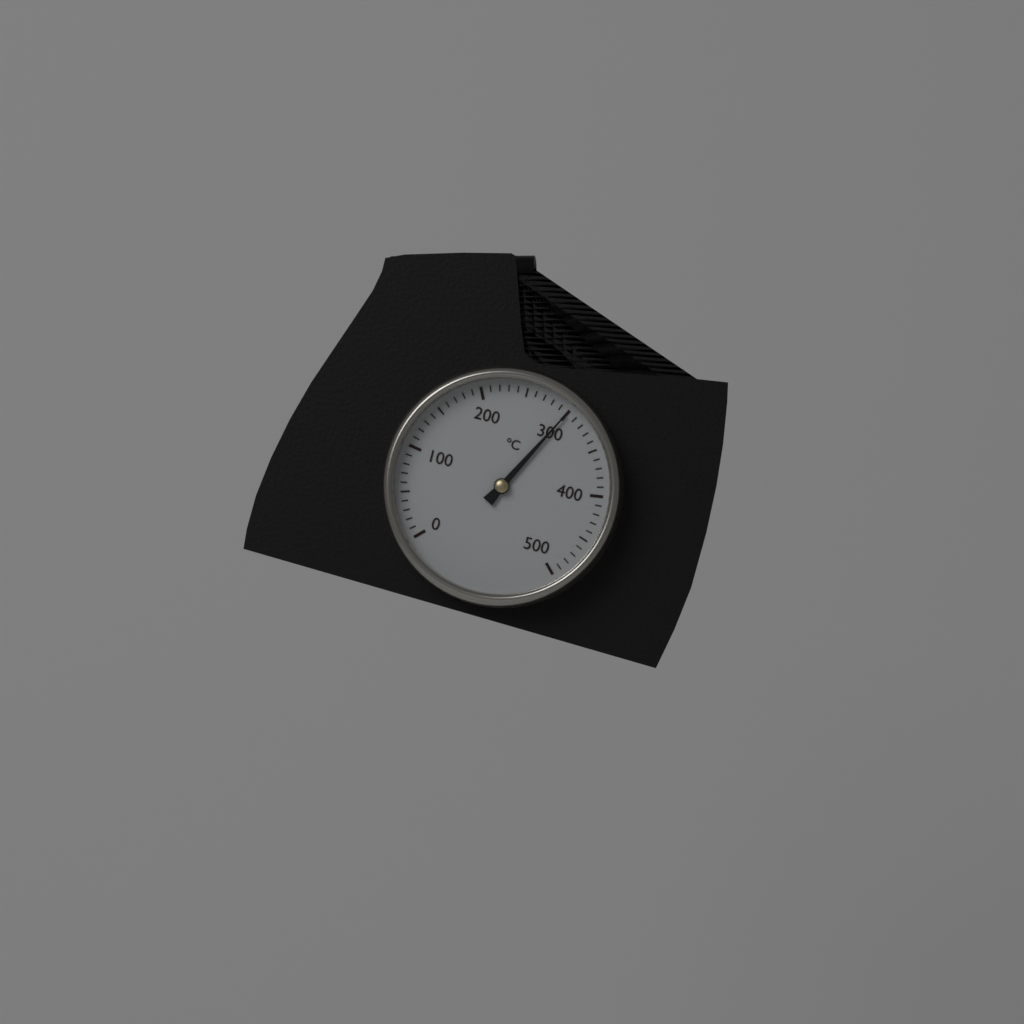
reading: 300 °C
